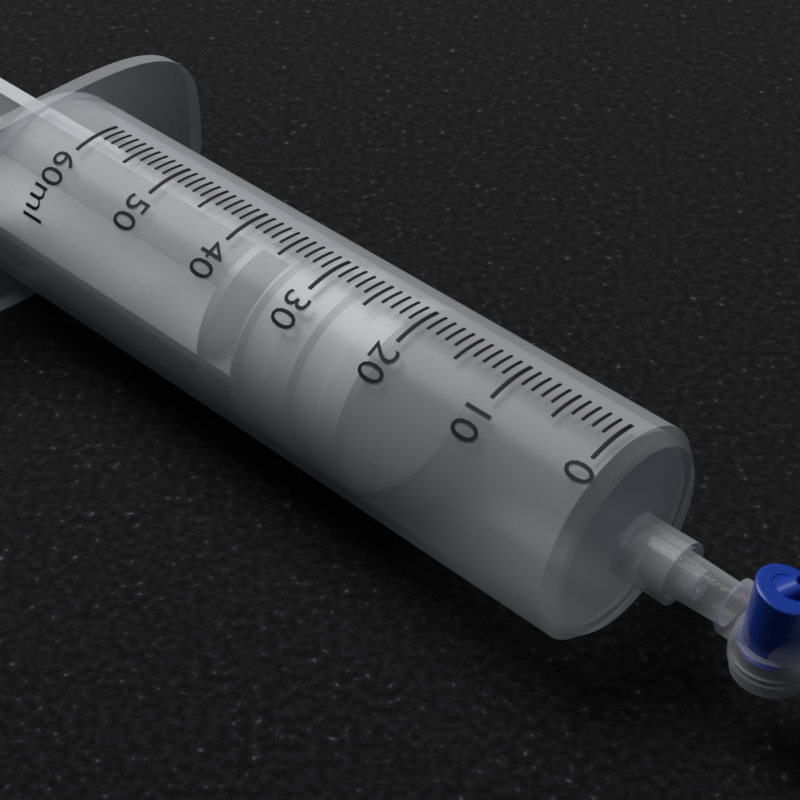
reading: 21 ml
